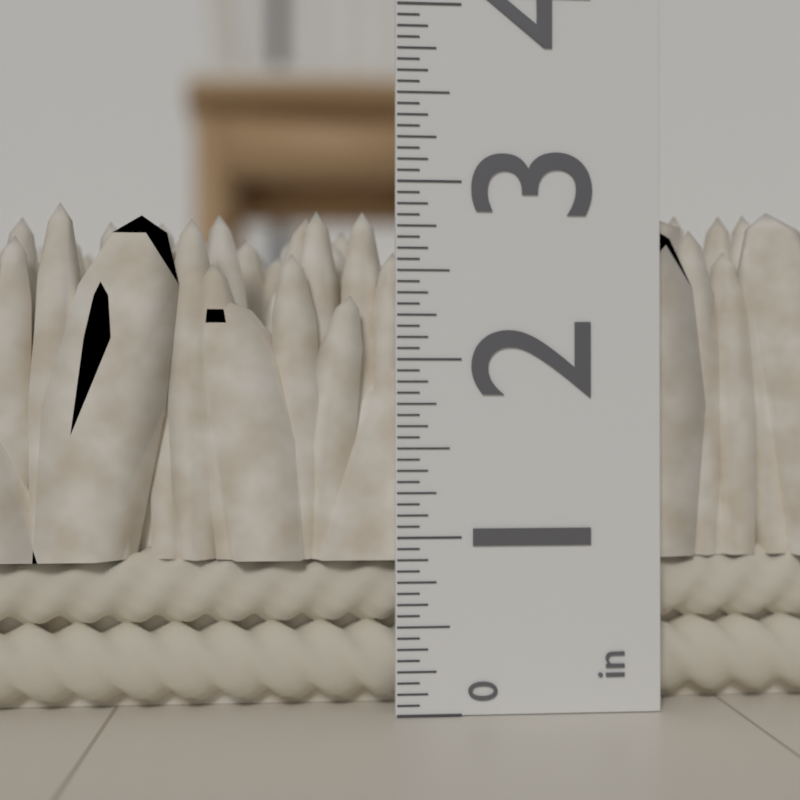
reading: 2.8750 in
